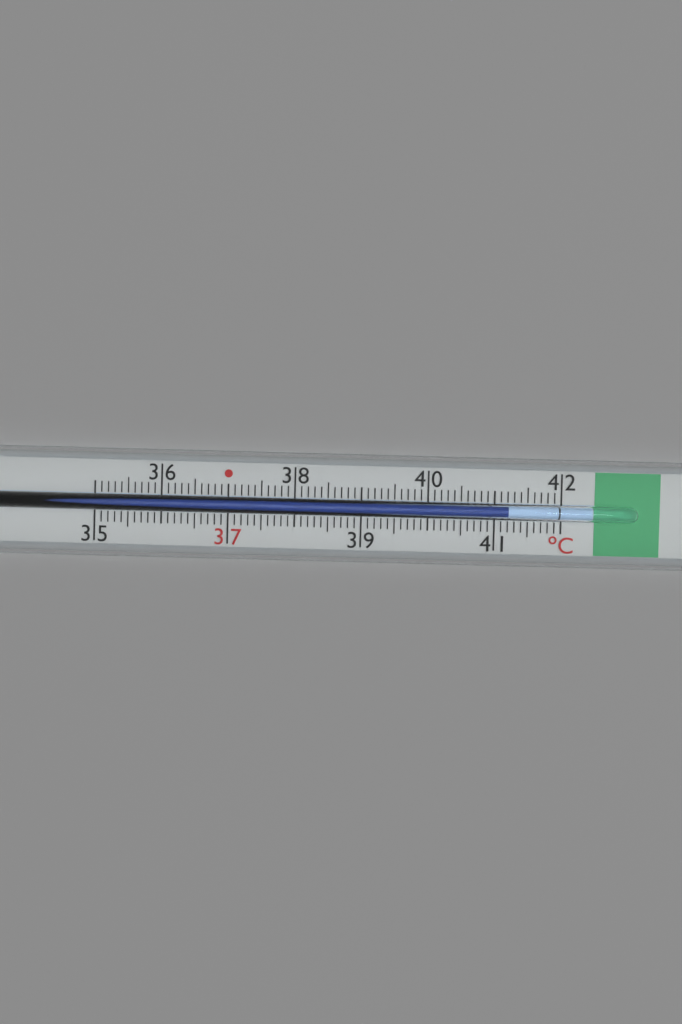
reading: 41.2 °C
